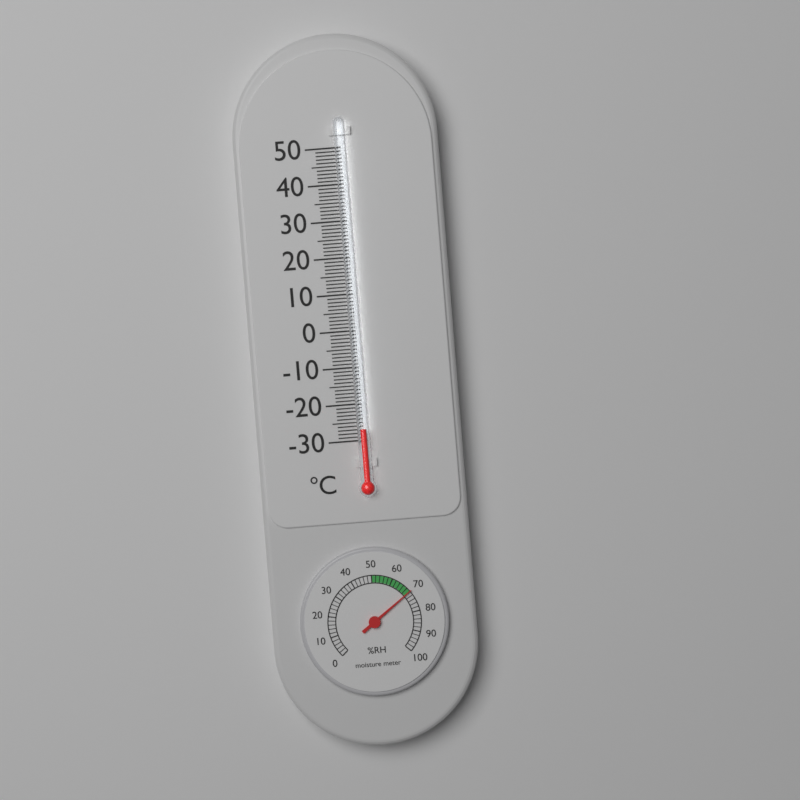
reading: -27 °C
